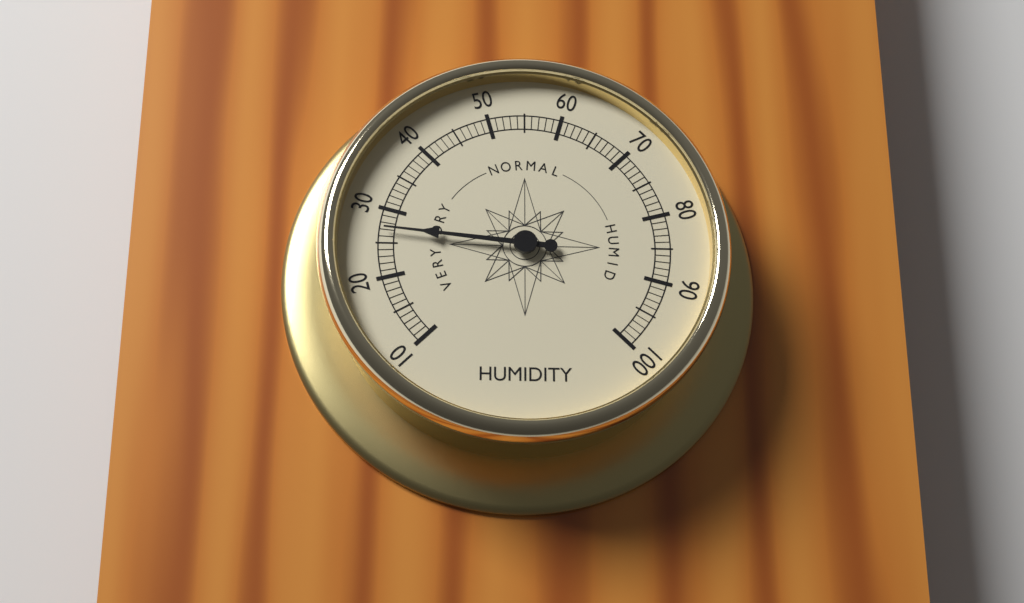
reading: 27 (no unit)
